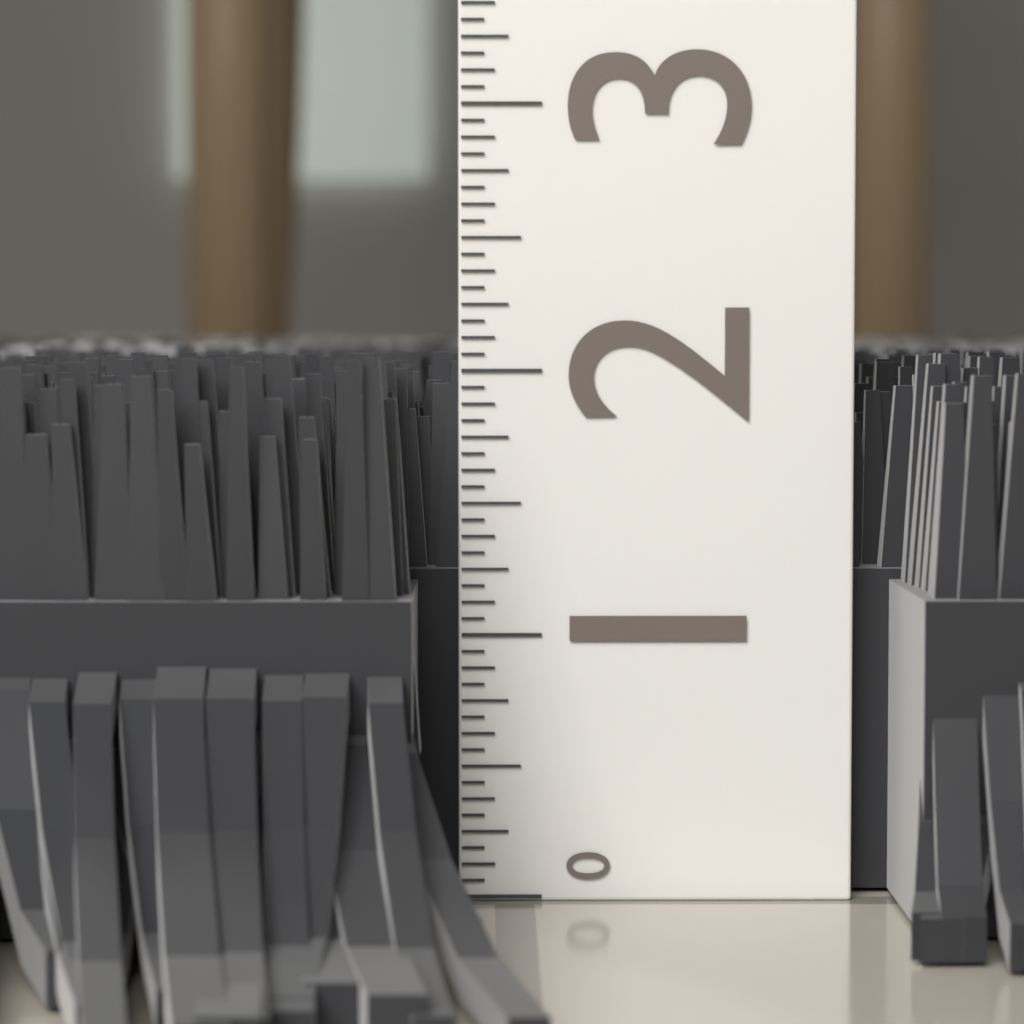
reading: 2.0625 (no unit)
